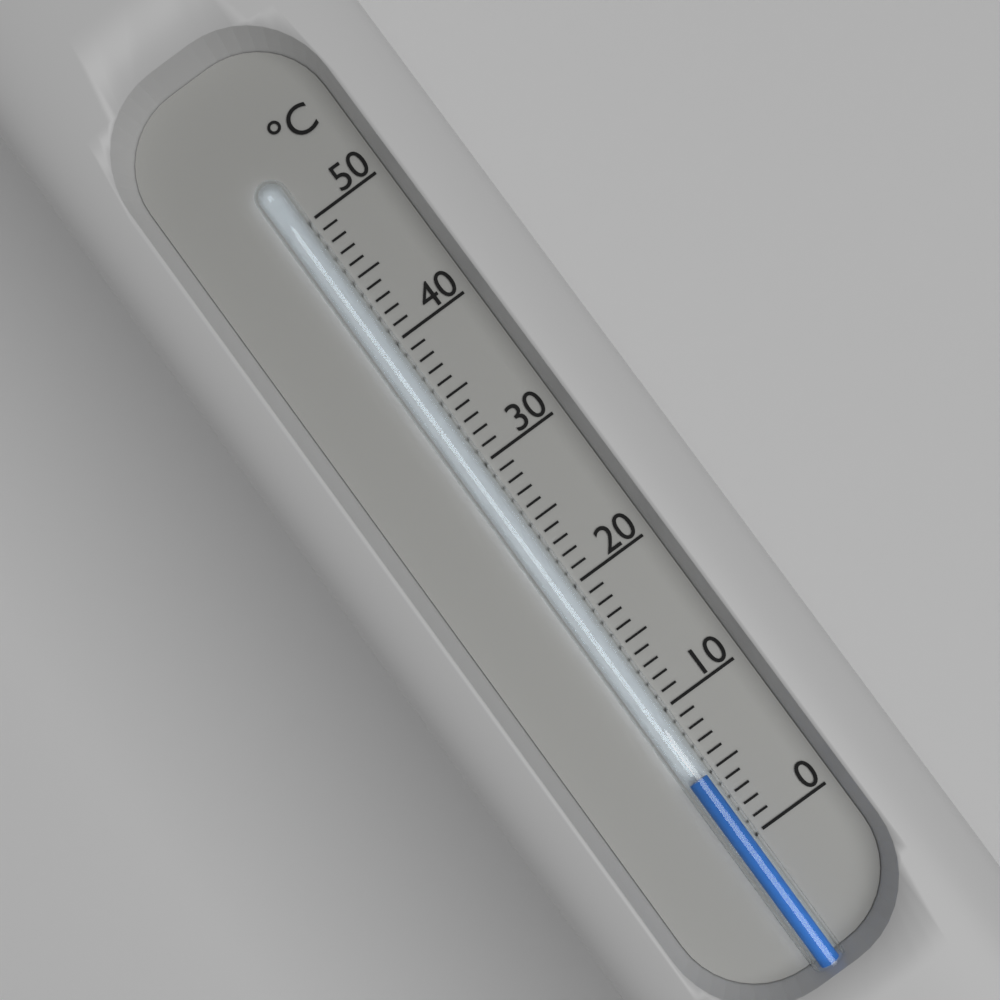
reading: 5 °C
